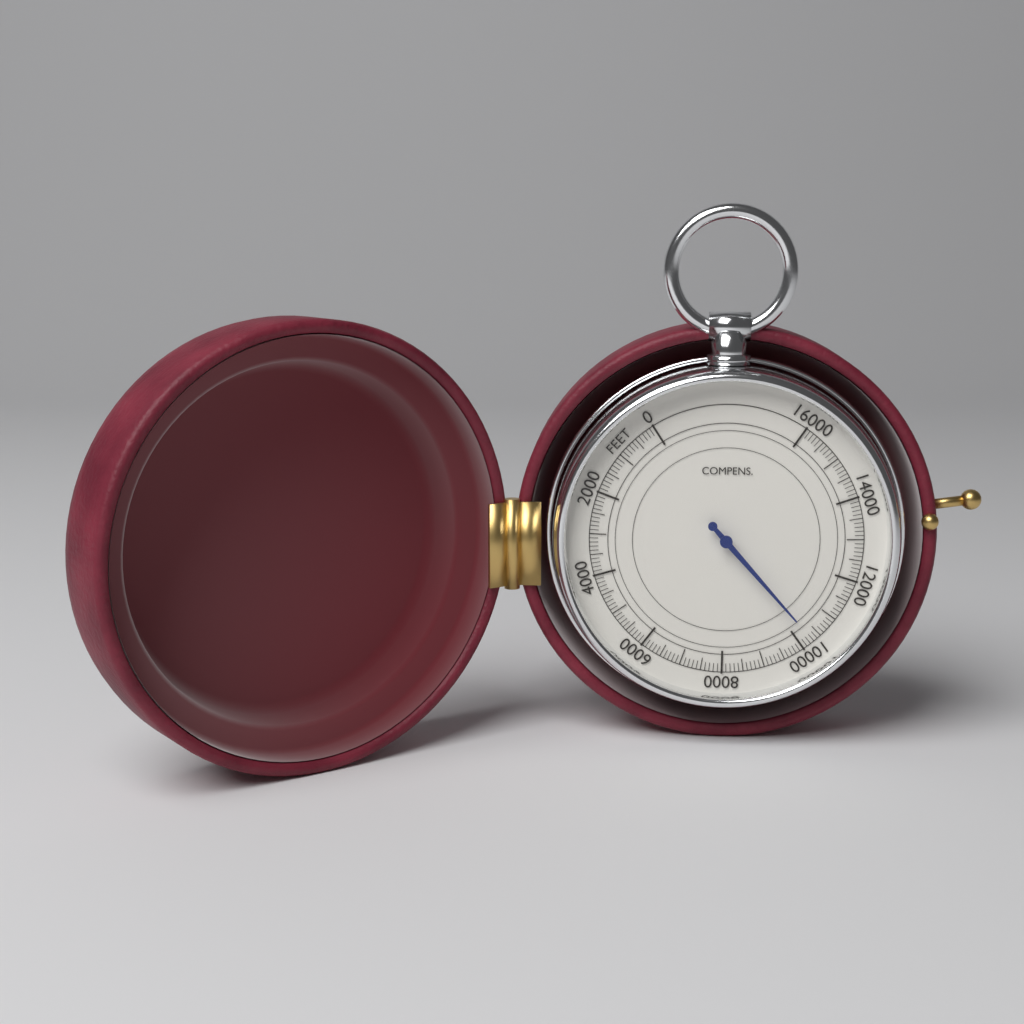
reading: 10300 feet
